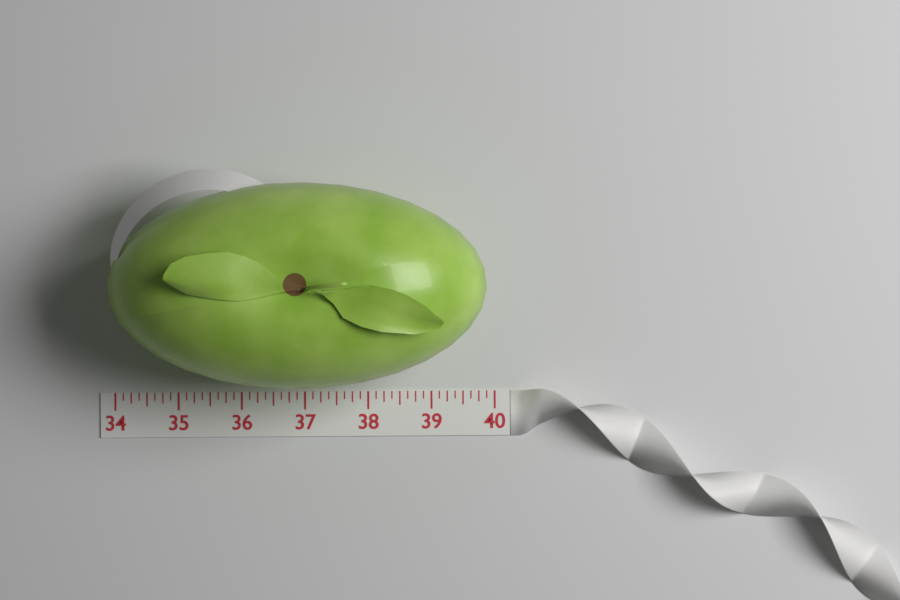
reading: 39.875 (no unit)
